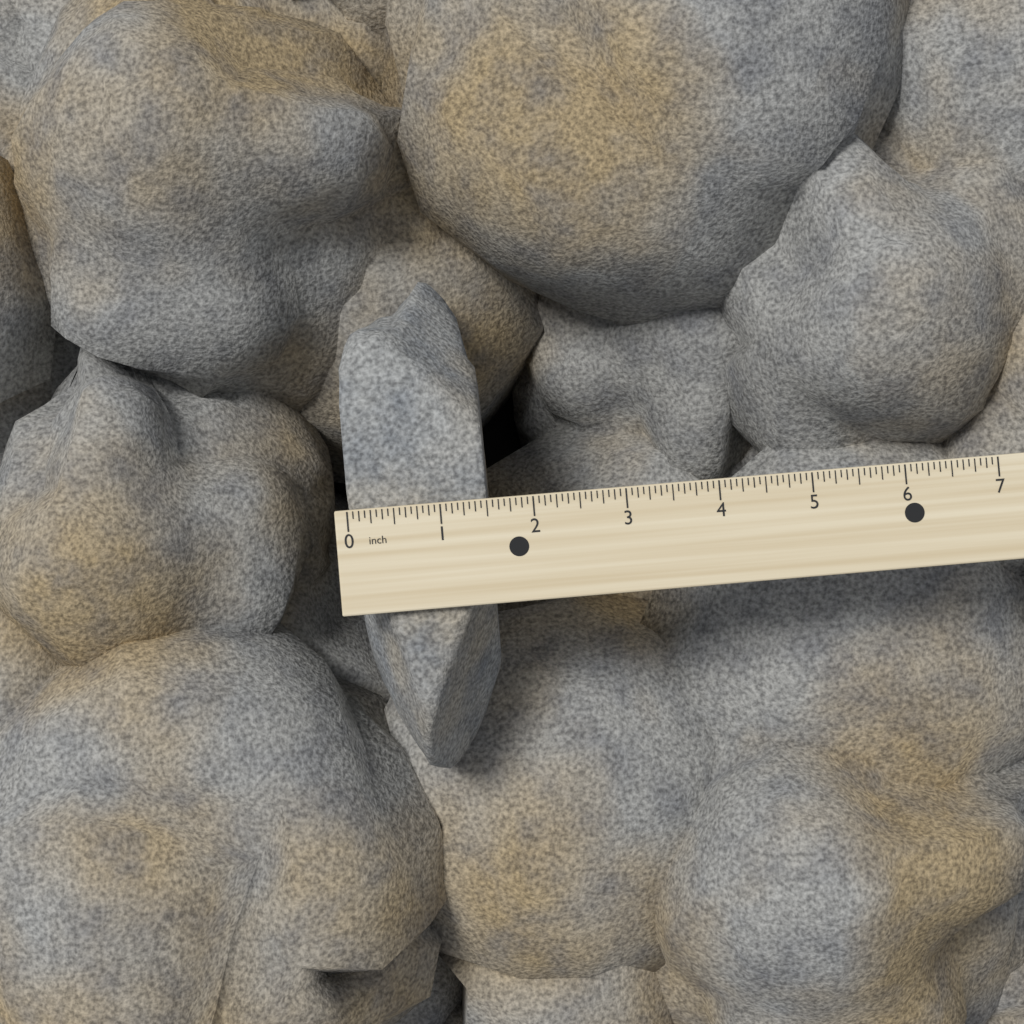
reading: 1.5000 inch
